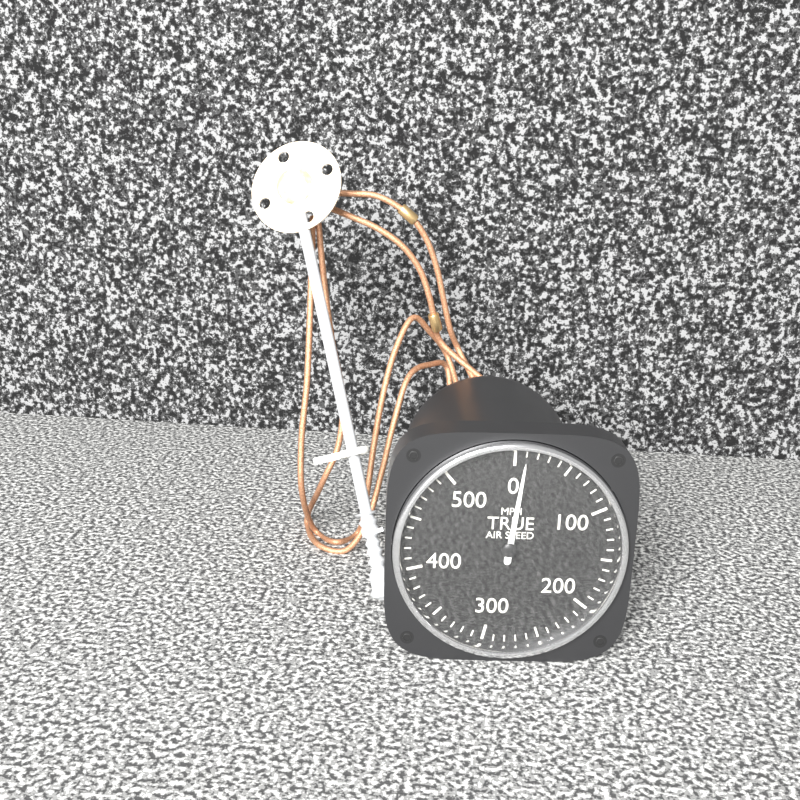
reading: 10 MPH
